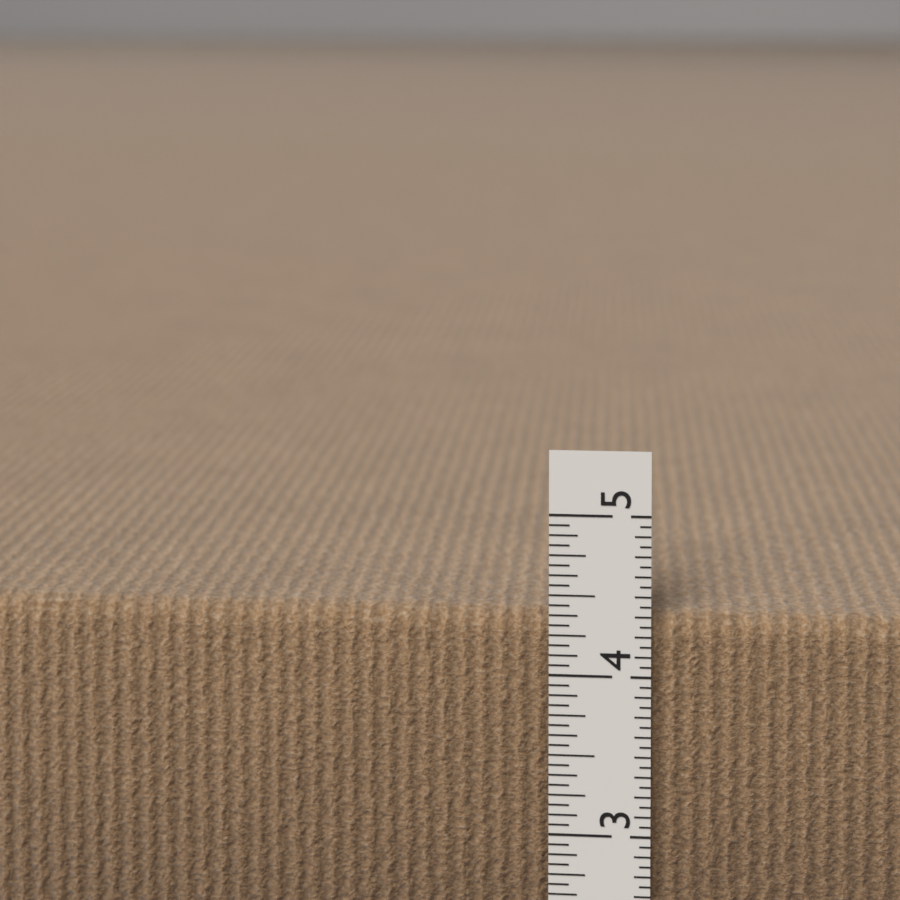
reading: 4.3750 in
